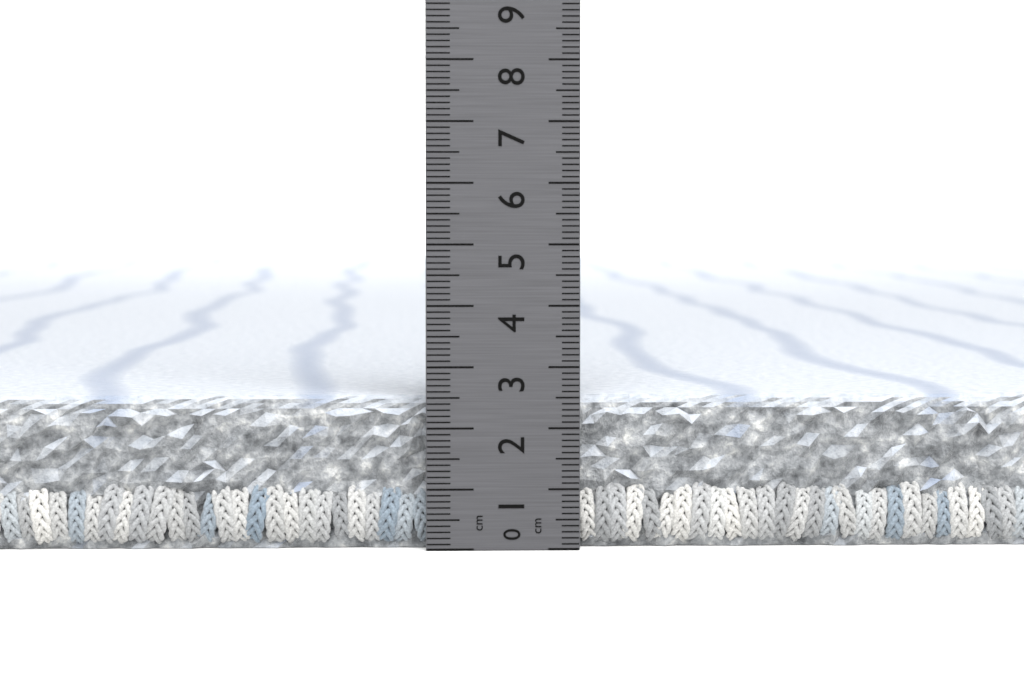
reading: 2.5 cm
